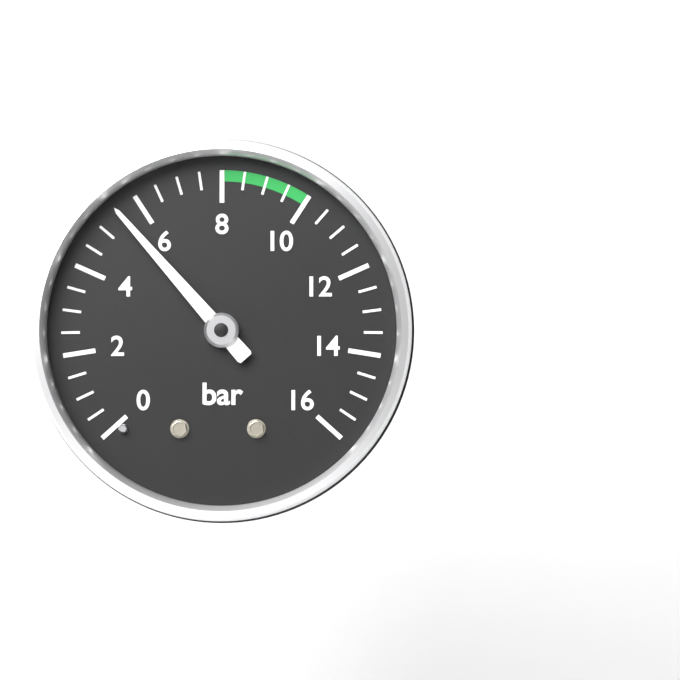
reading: 5.5 bar
